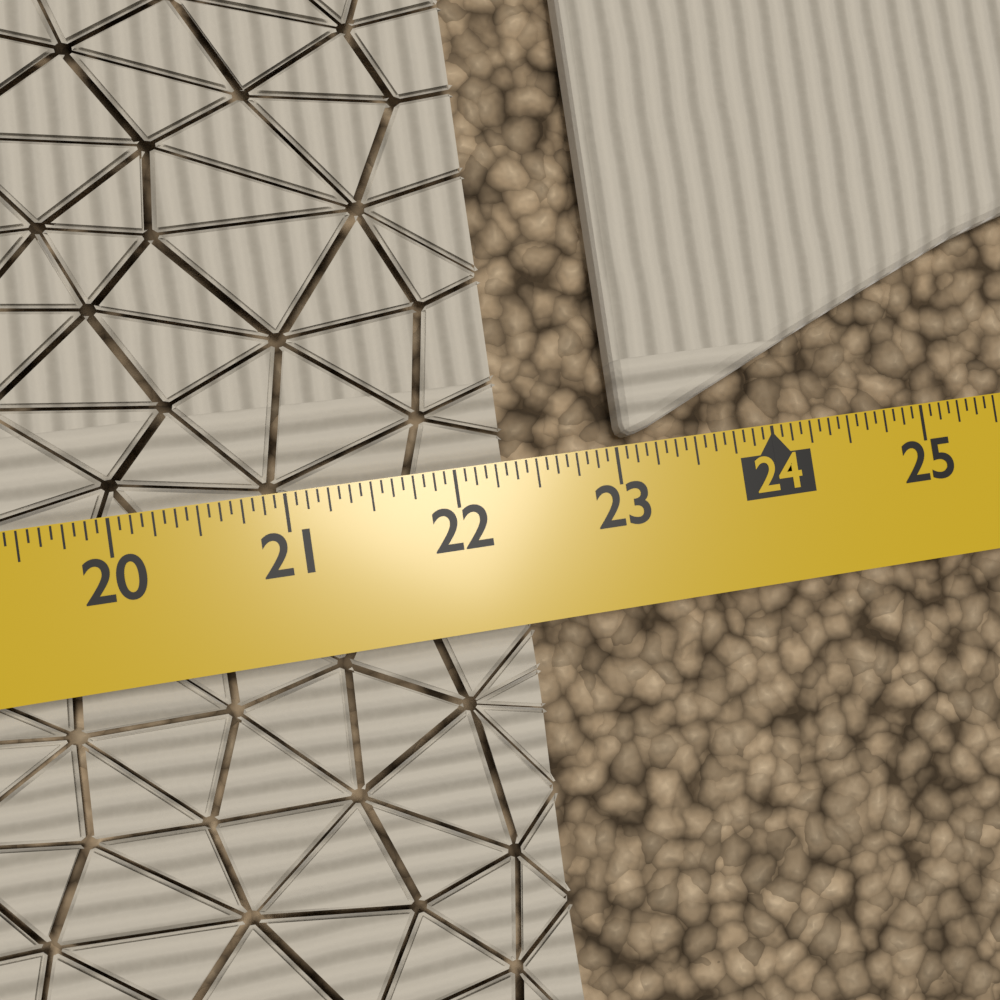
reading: 22.3750 in
